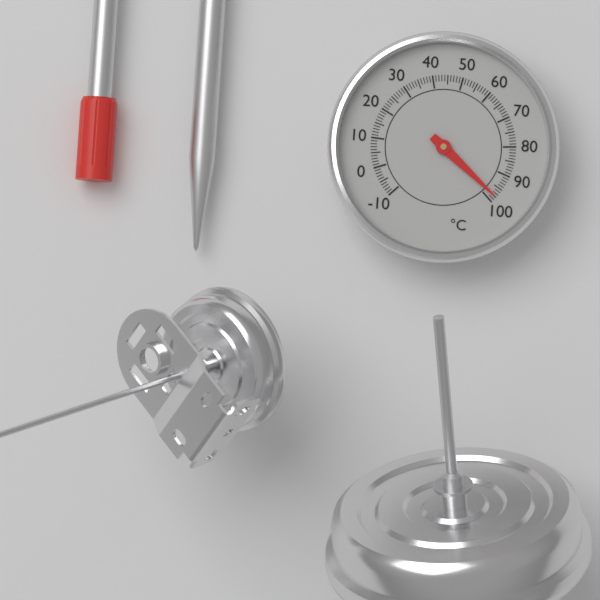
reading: 98 °C
